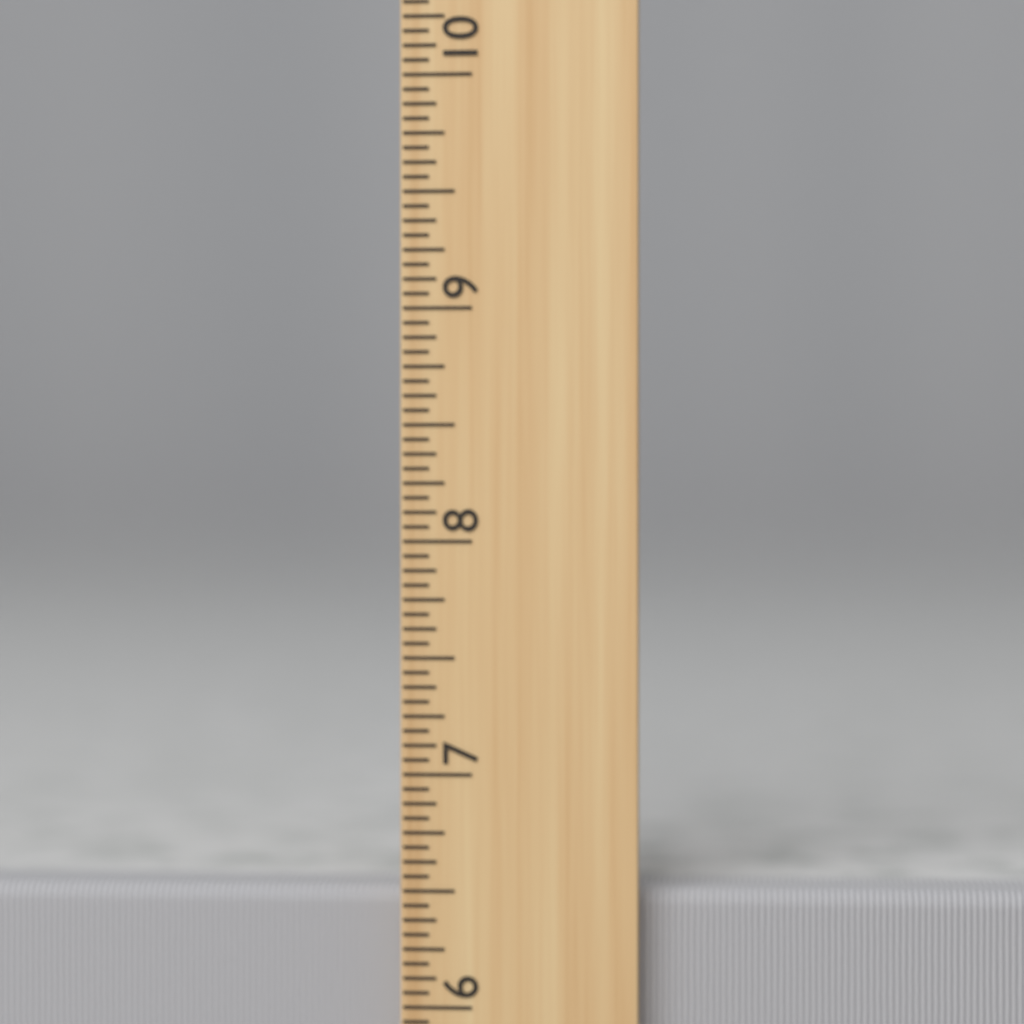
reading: 6.5000 inch
